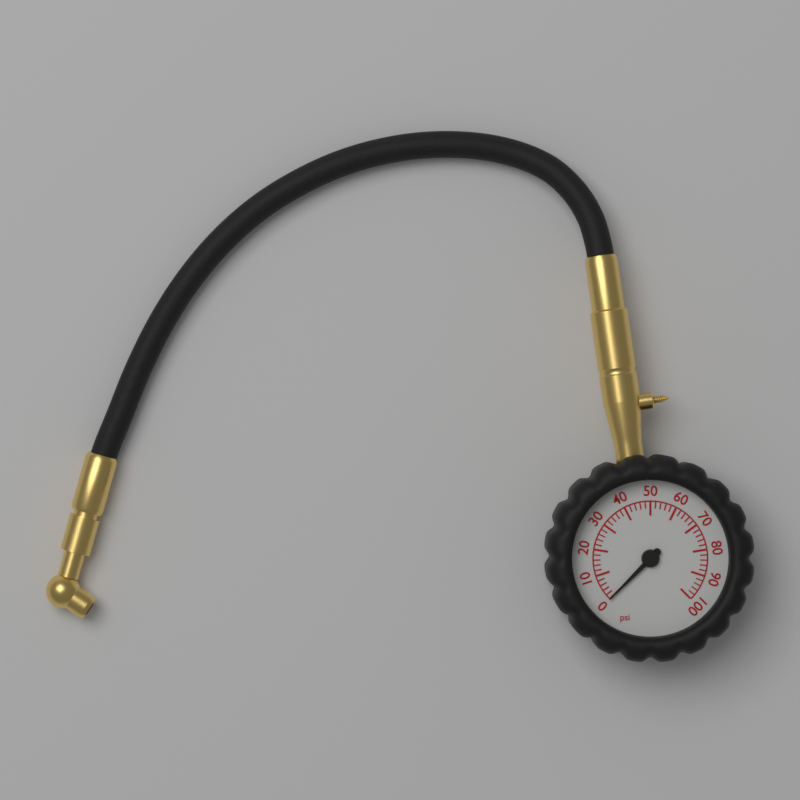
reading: 0 psi
